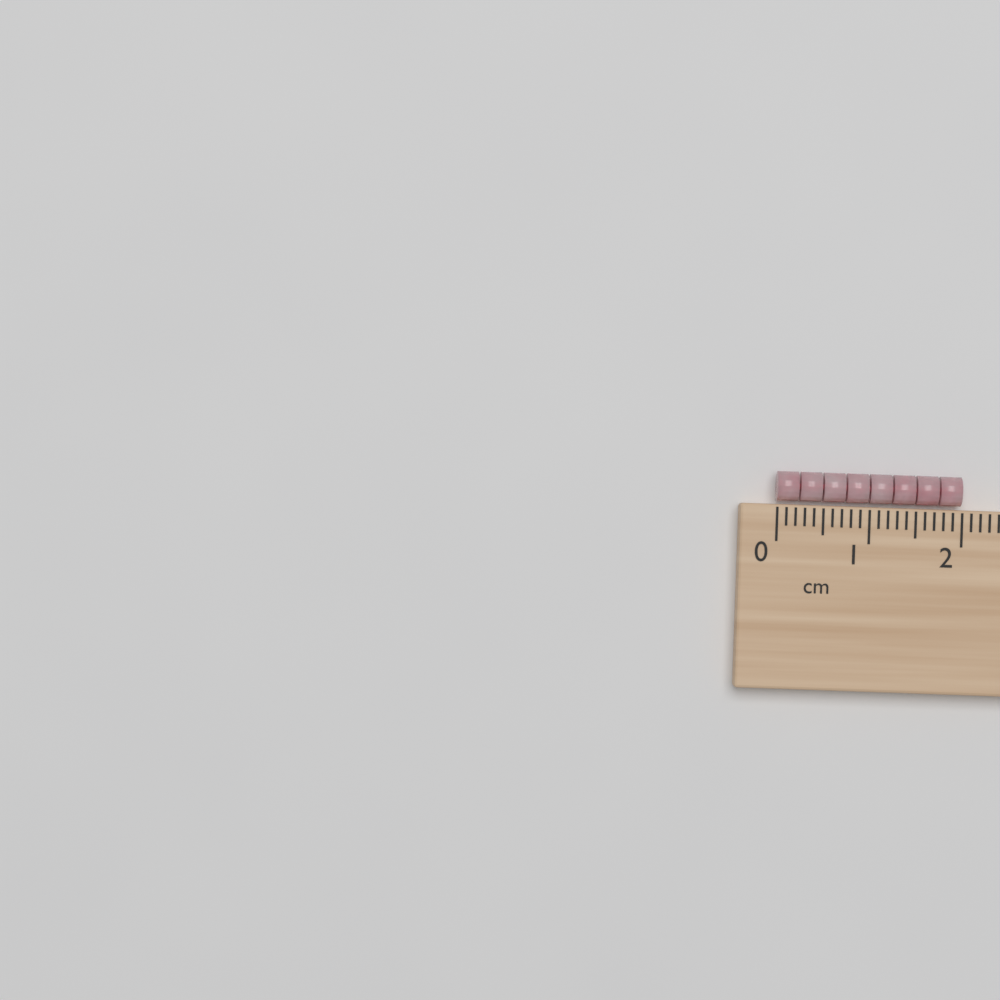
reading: 2.0 cm
